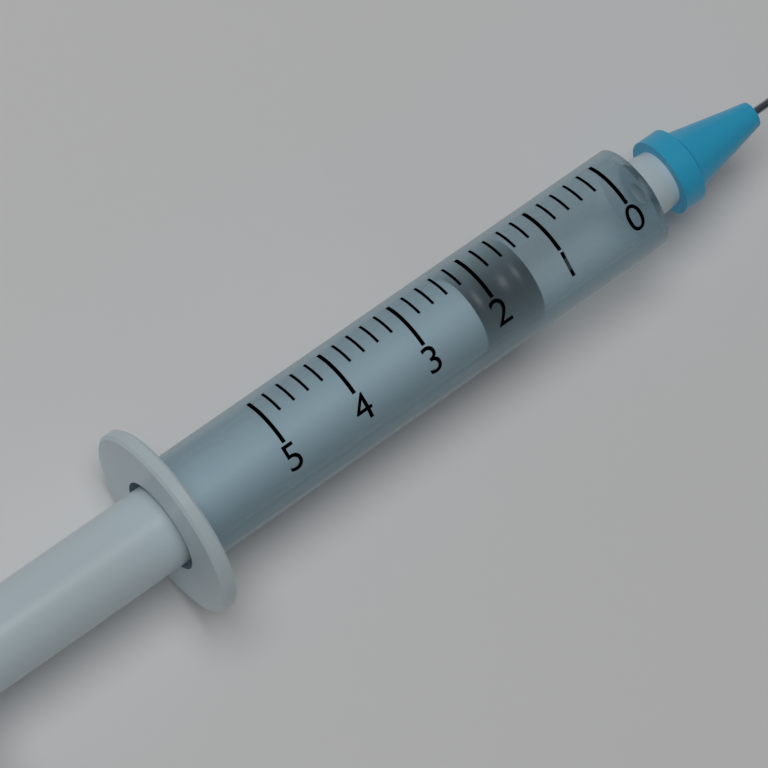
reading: 1.4 (no unit)
